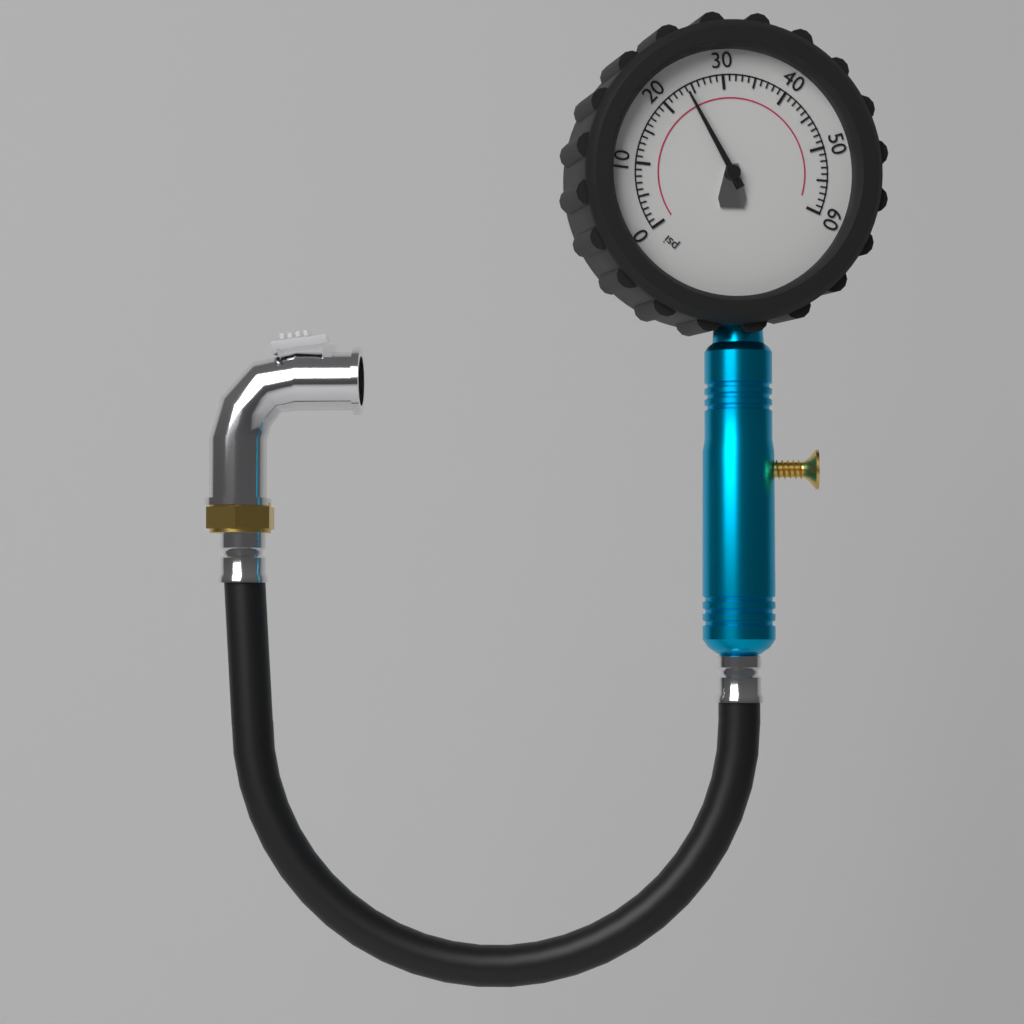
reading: 24 psi
